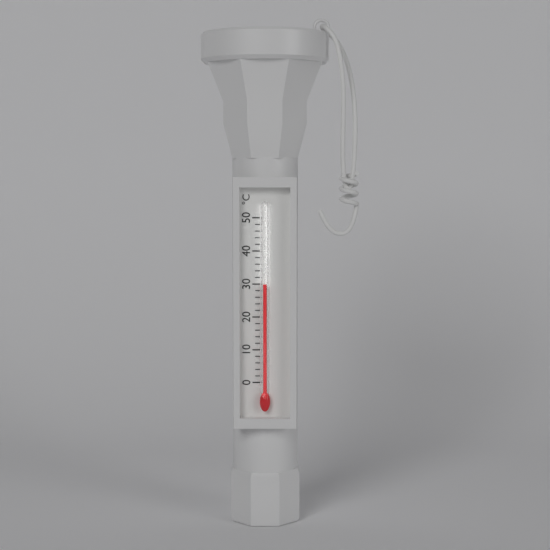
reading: 30 °C
